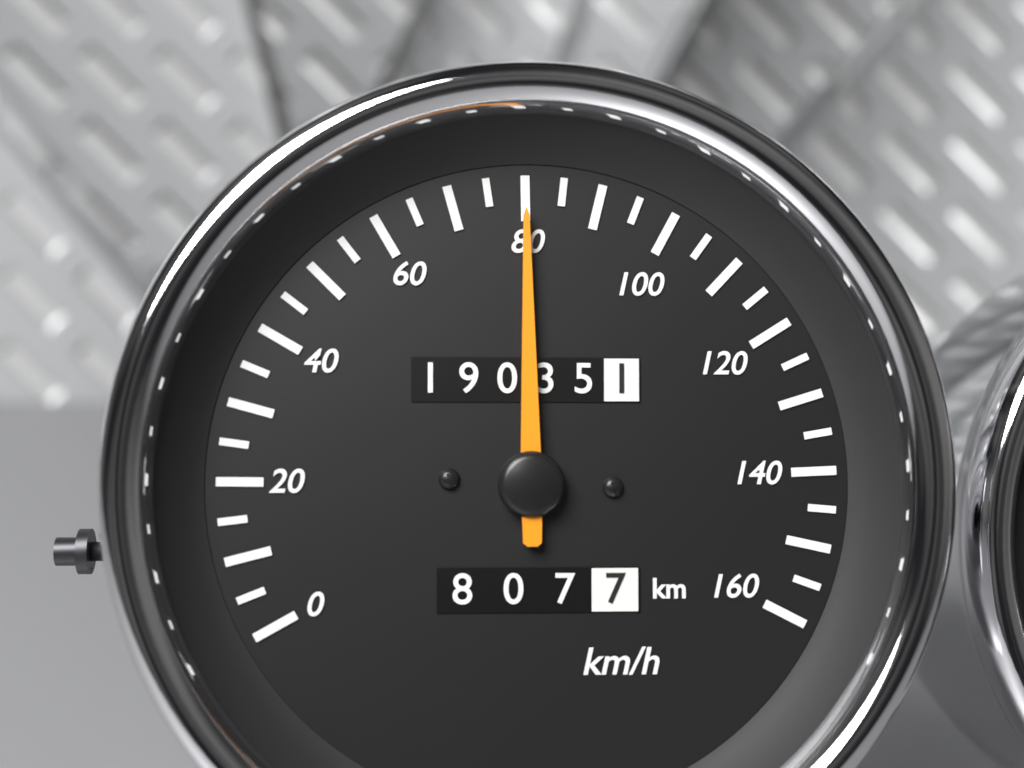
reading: 80 km/h
